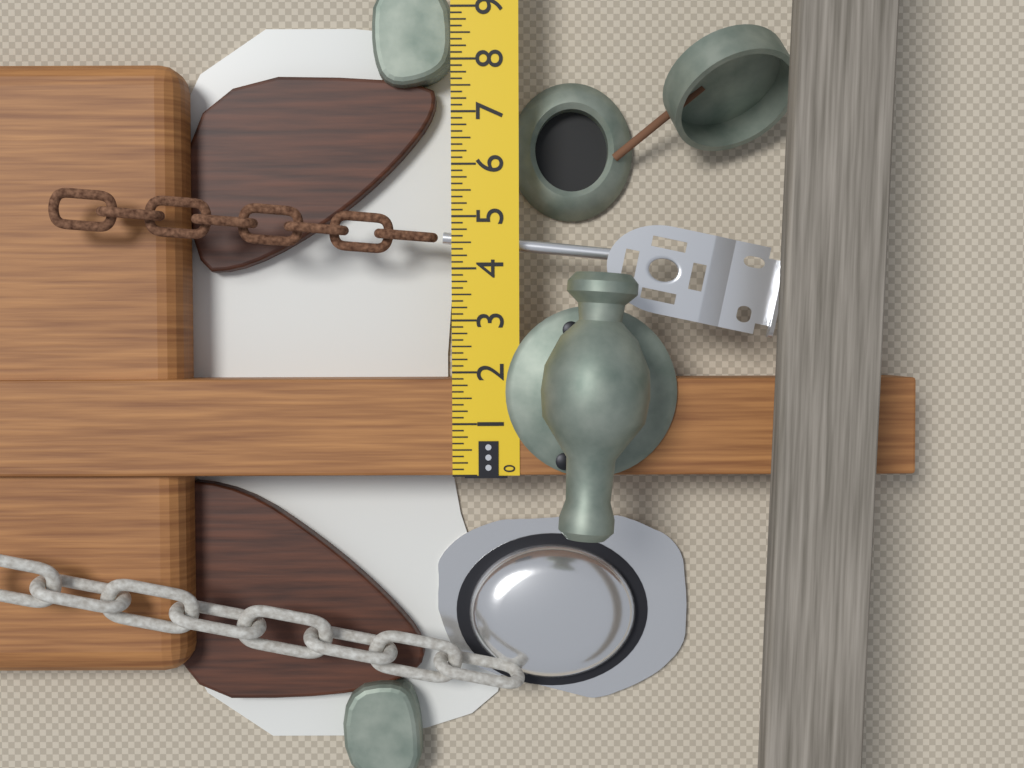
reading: 1.875 in
